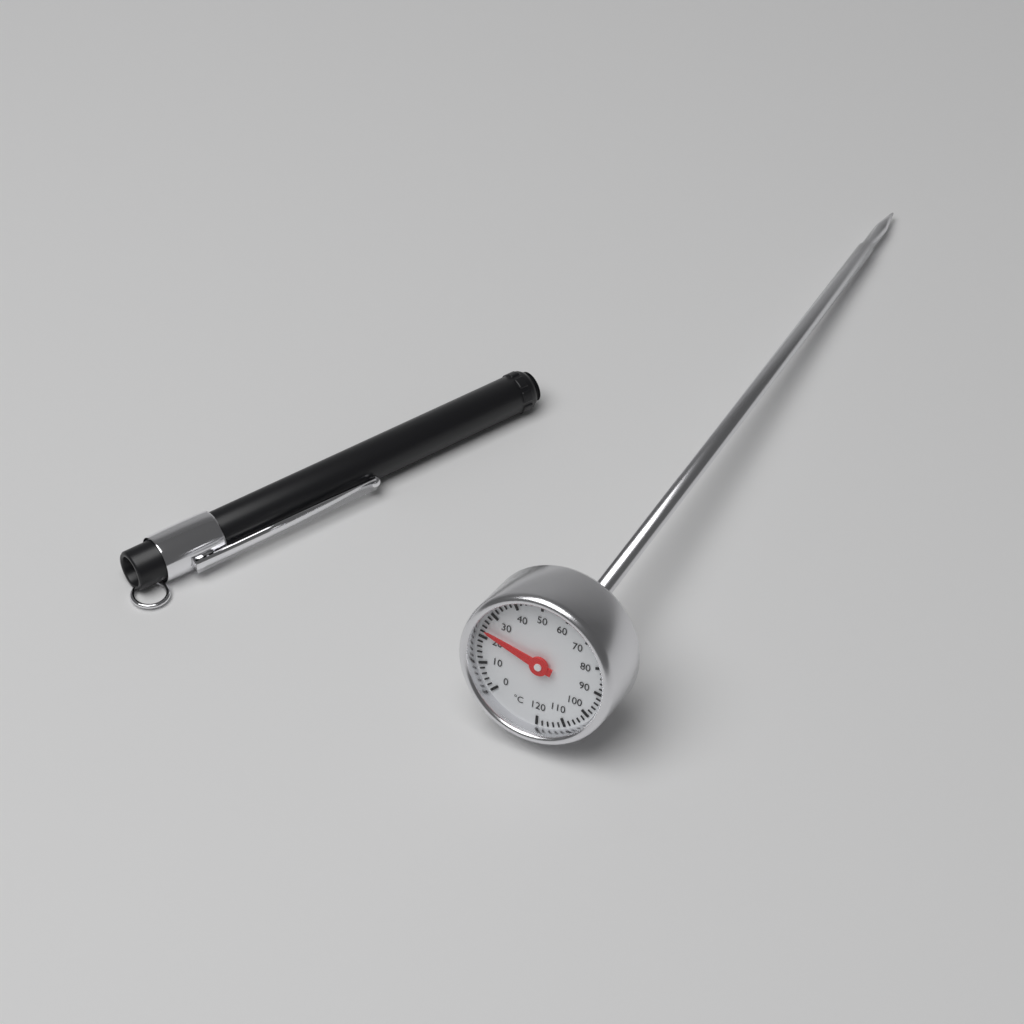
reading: 23 °C
